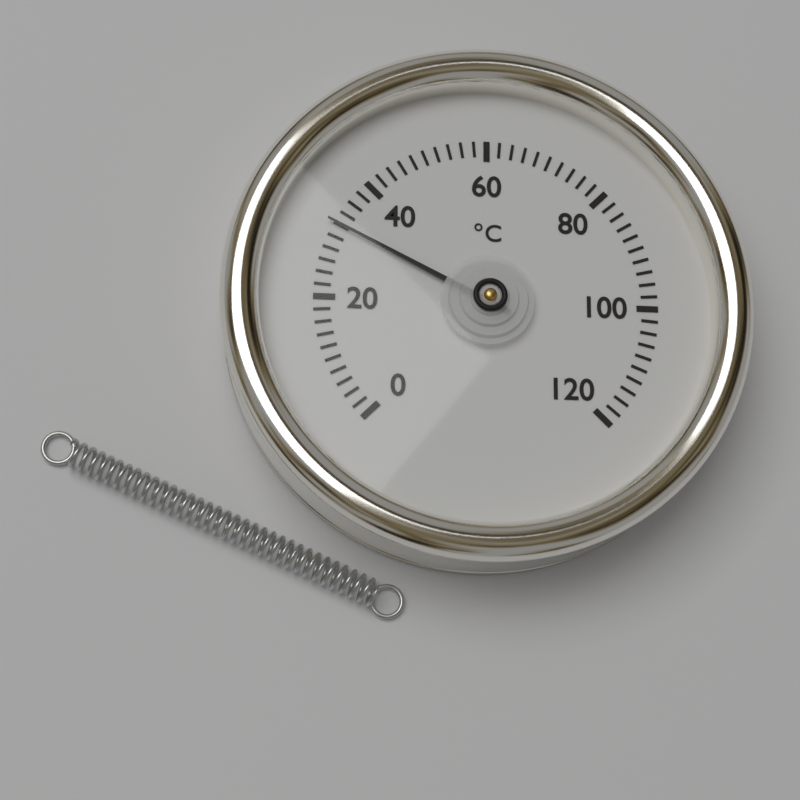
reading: 32 °C
